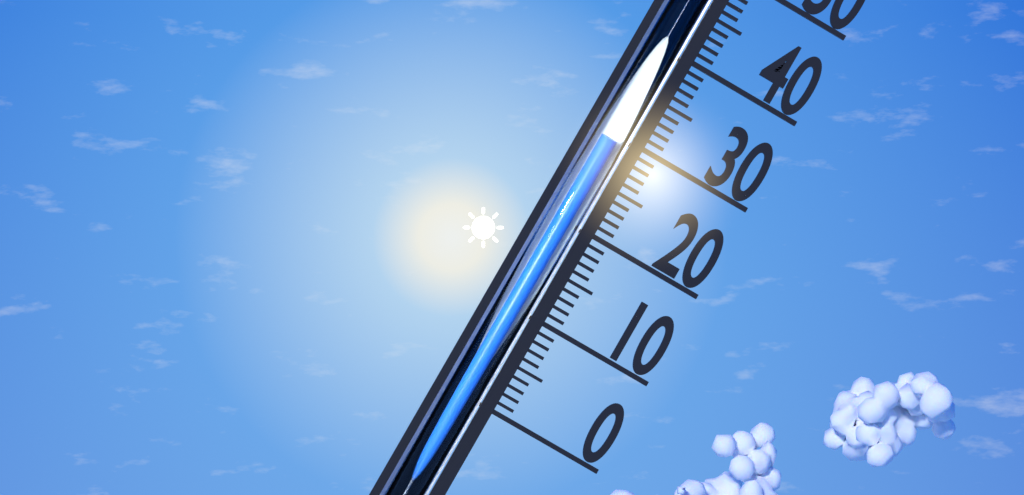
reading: 29 (no unit)
